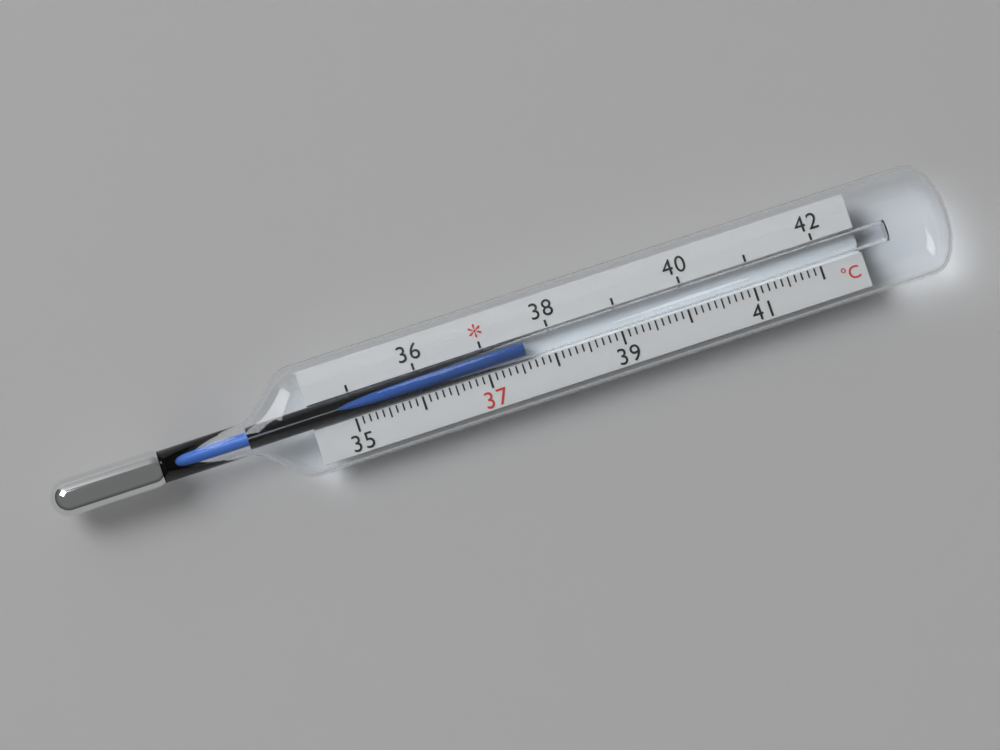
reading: 37.6 °C
